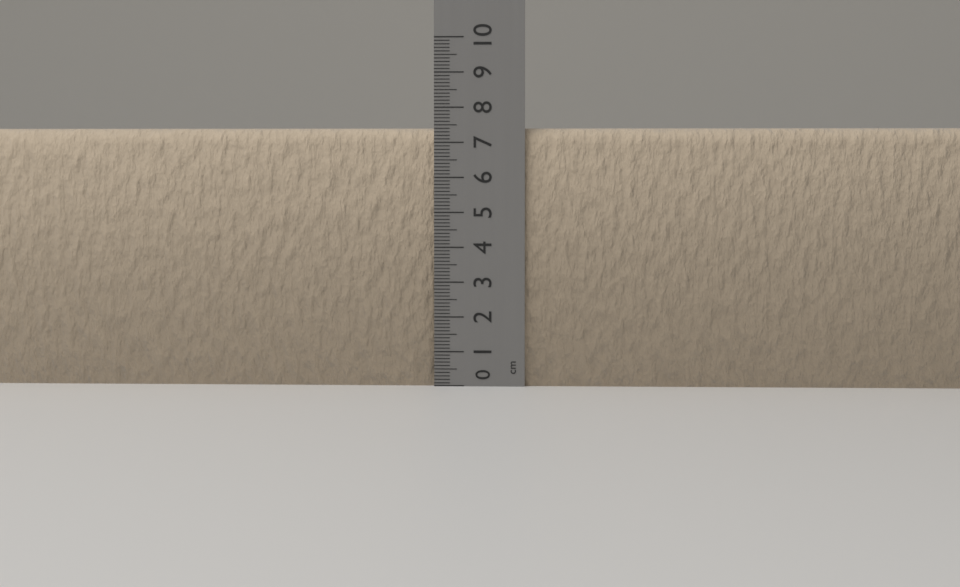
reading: 7.4 cm
